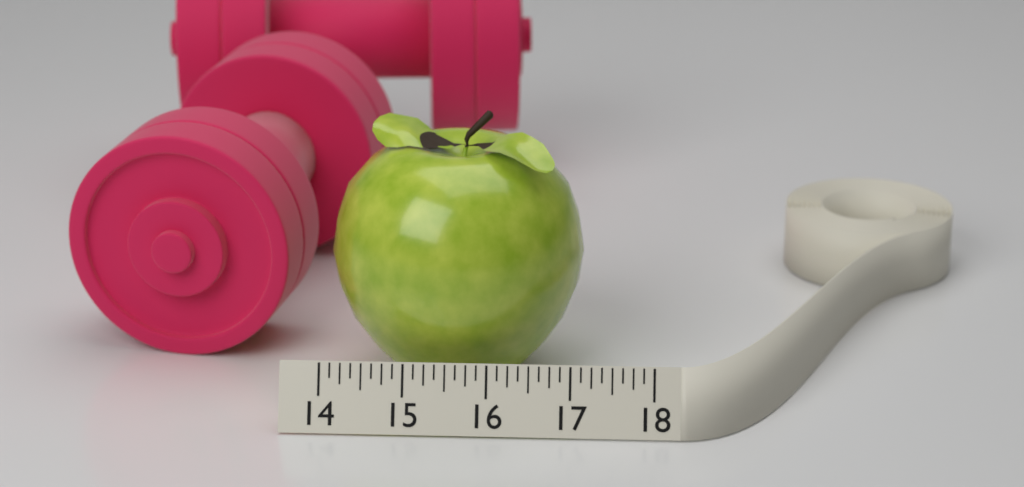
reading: 17.125 (no unit)
